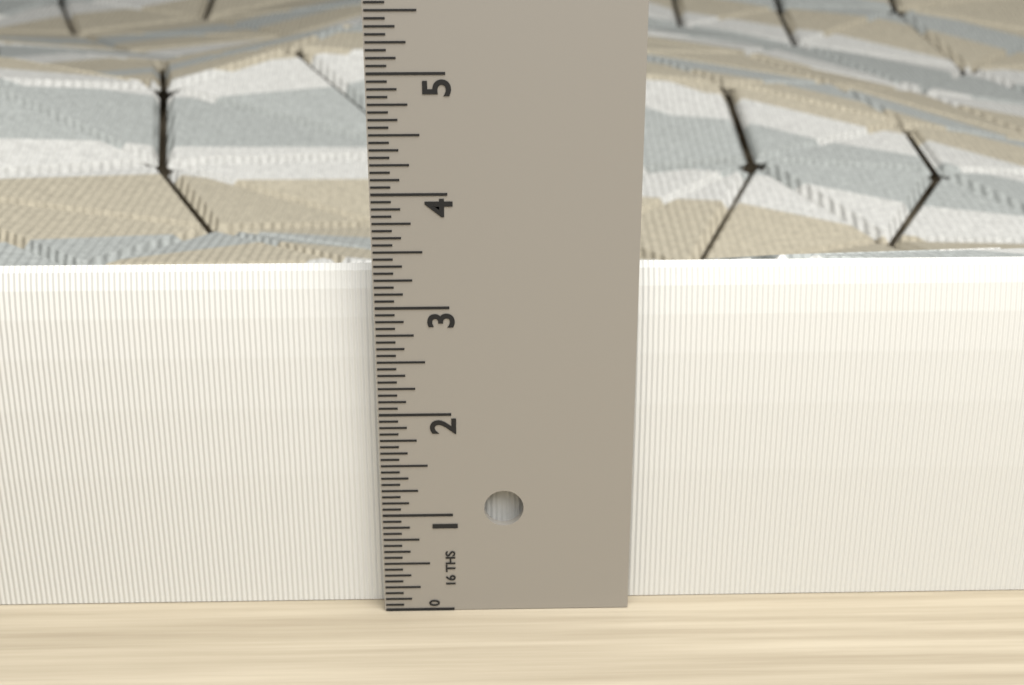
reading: 3.2500 in
